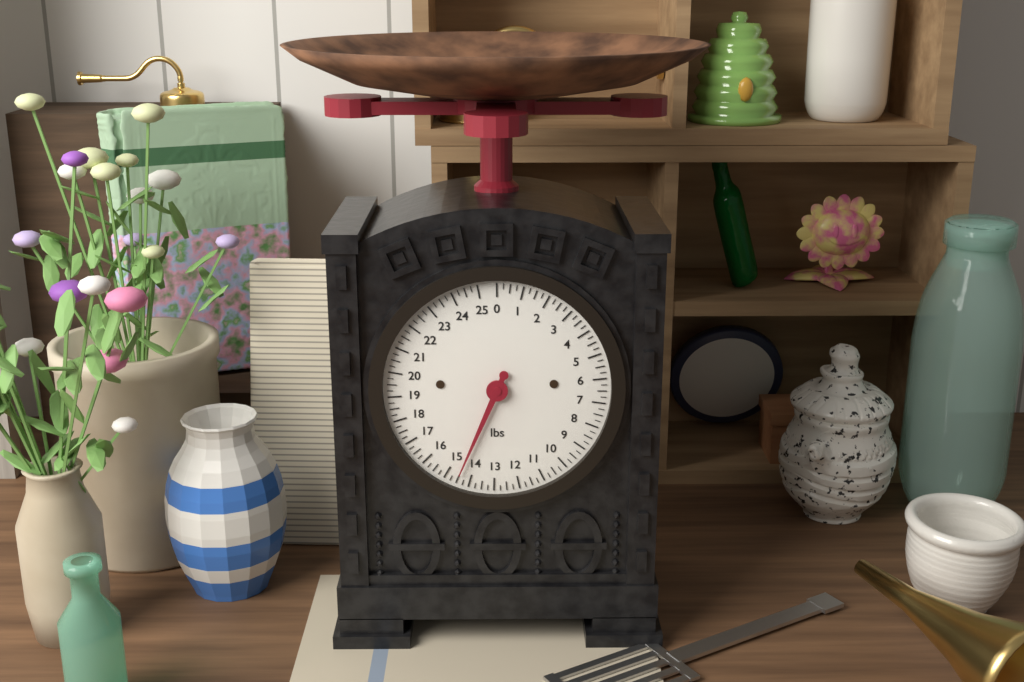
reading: 14.50 lbs
